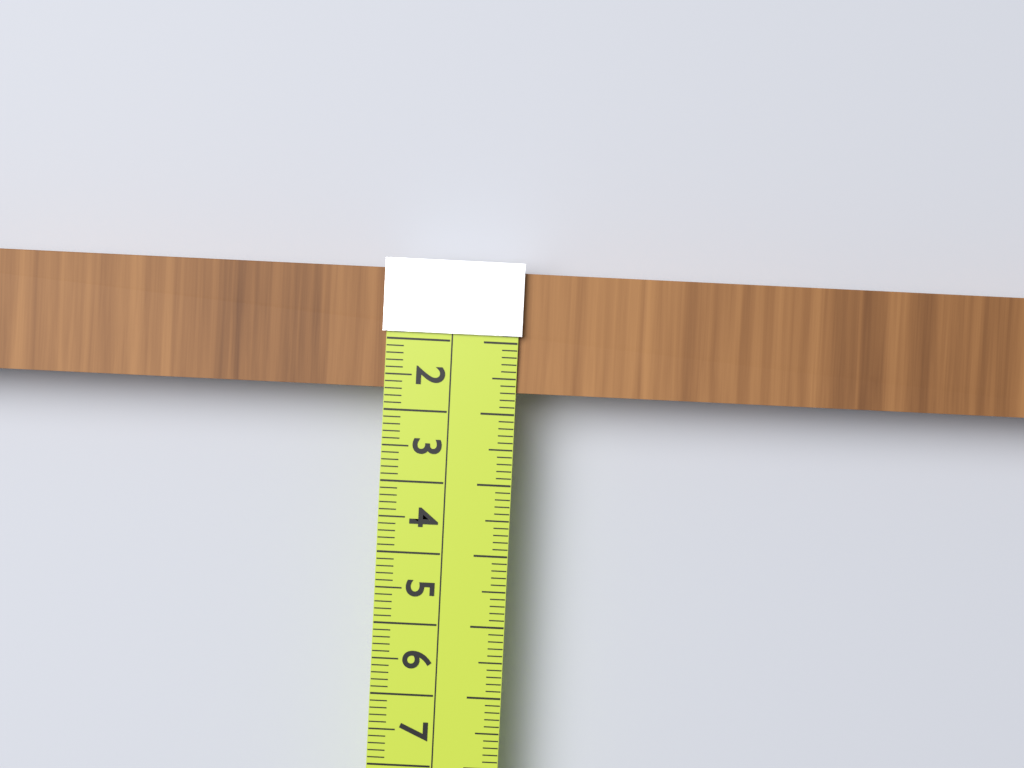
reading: 1.7 cm
